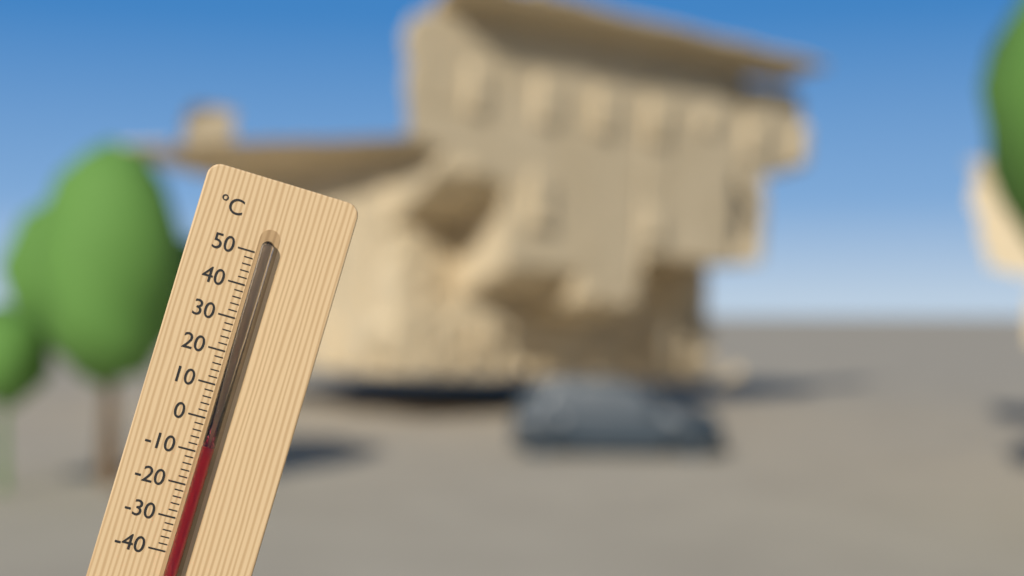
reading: -8 °C
